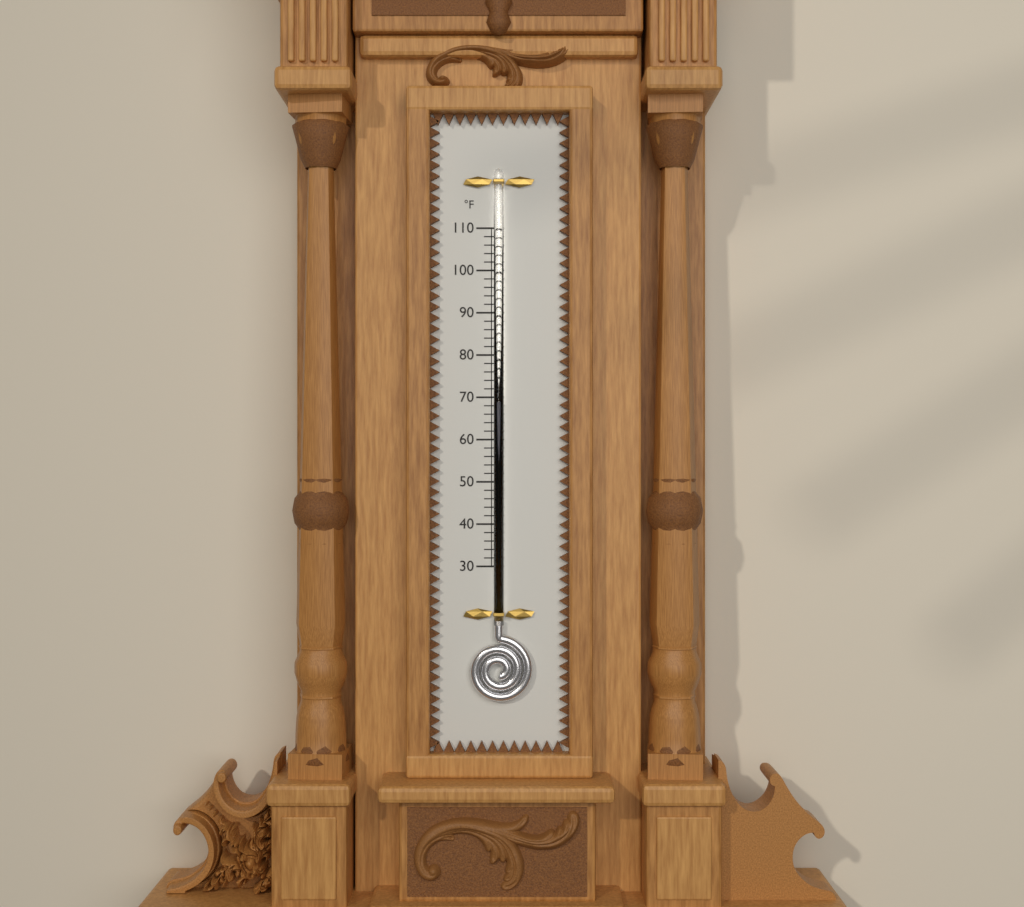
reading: 69 °F
